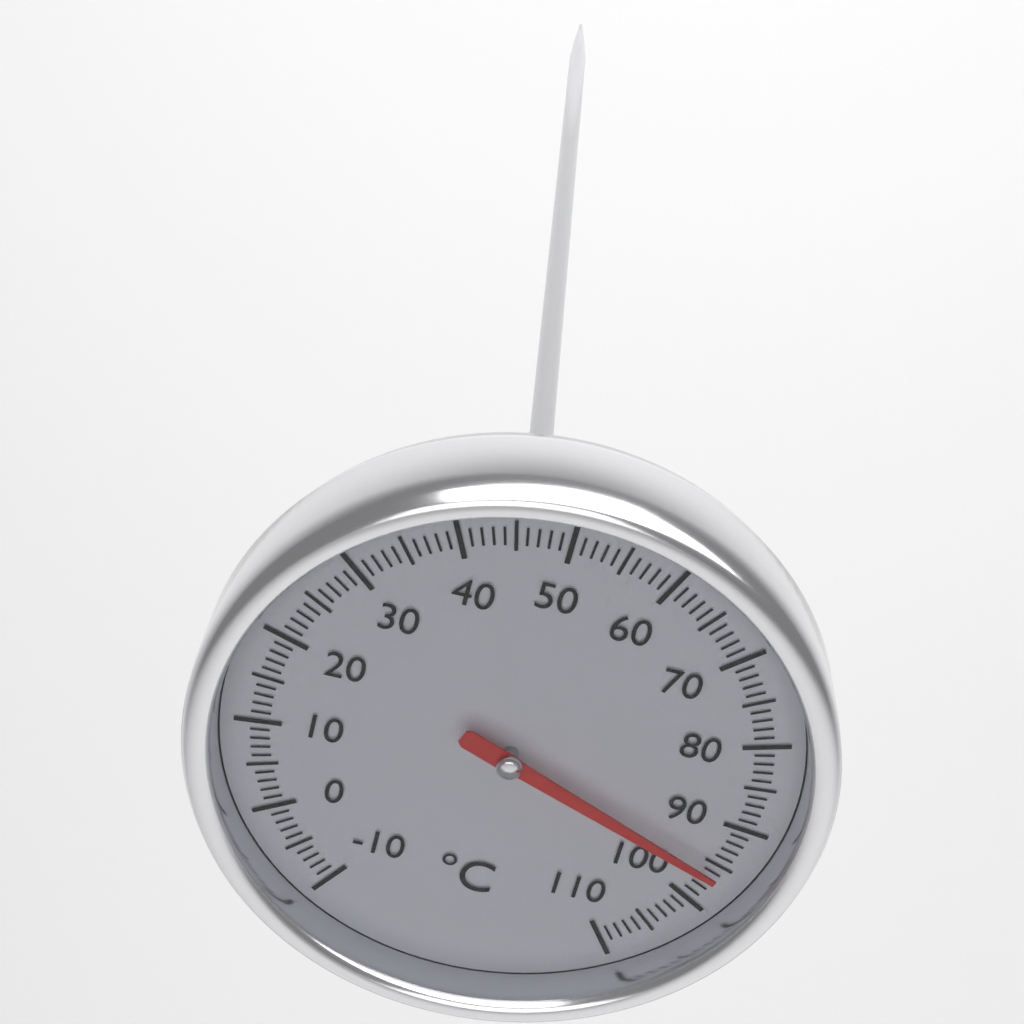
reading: 96 °C
